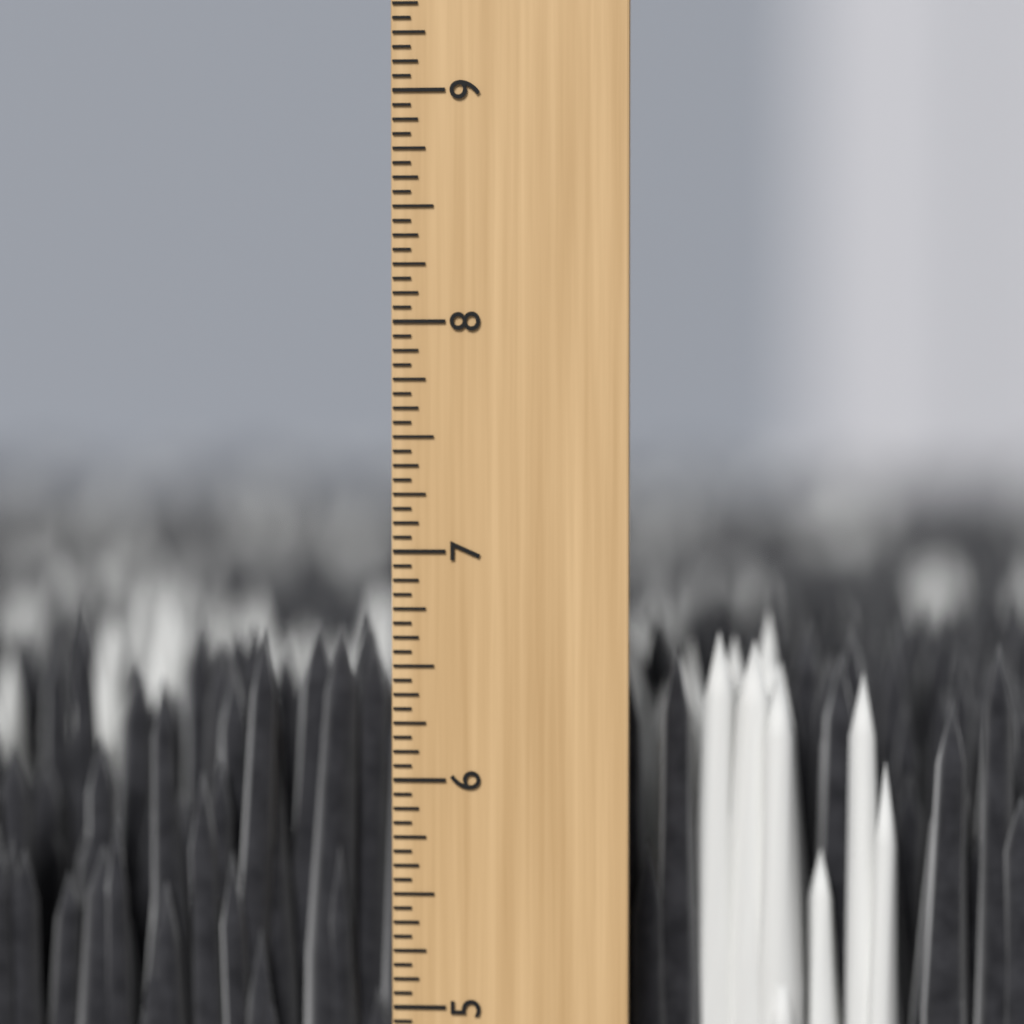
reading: 6.6875 inch
